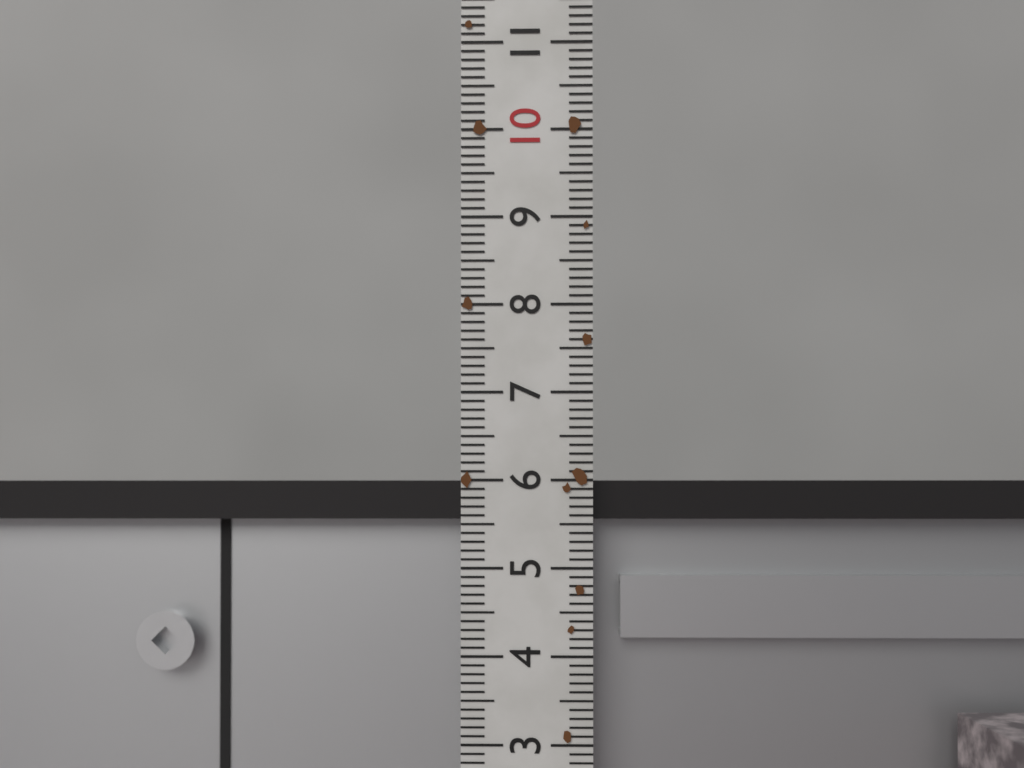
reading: 6.0 (no unit)
